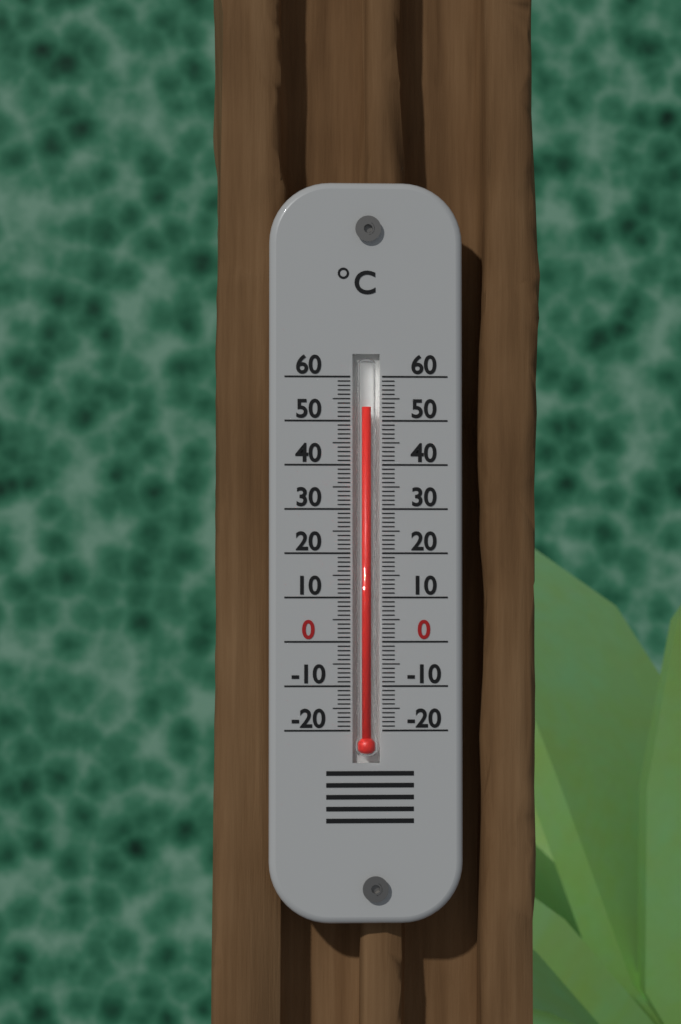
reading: 53 °C
